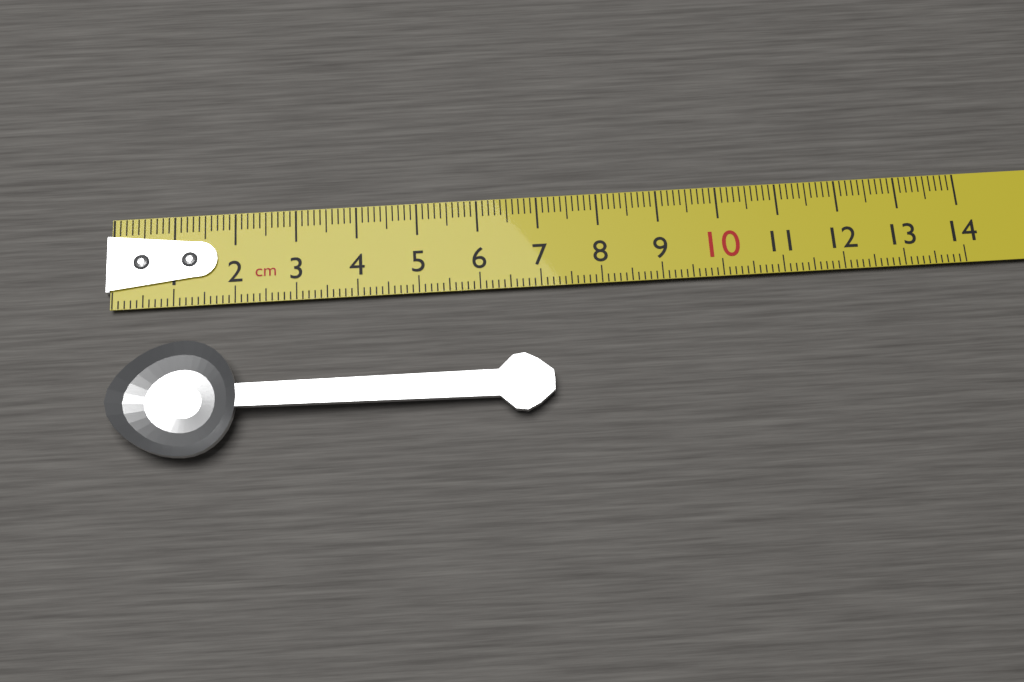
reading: 7.1 cm
